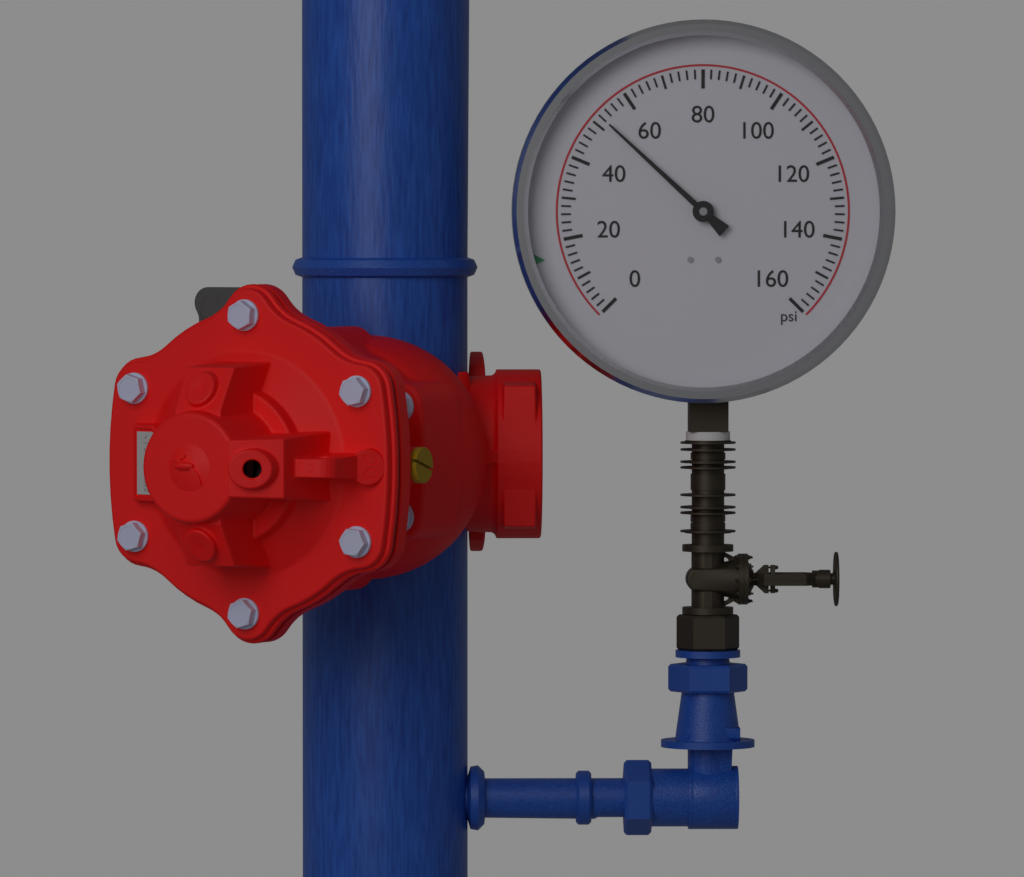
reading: 52 psi
